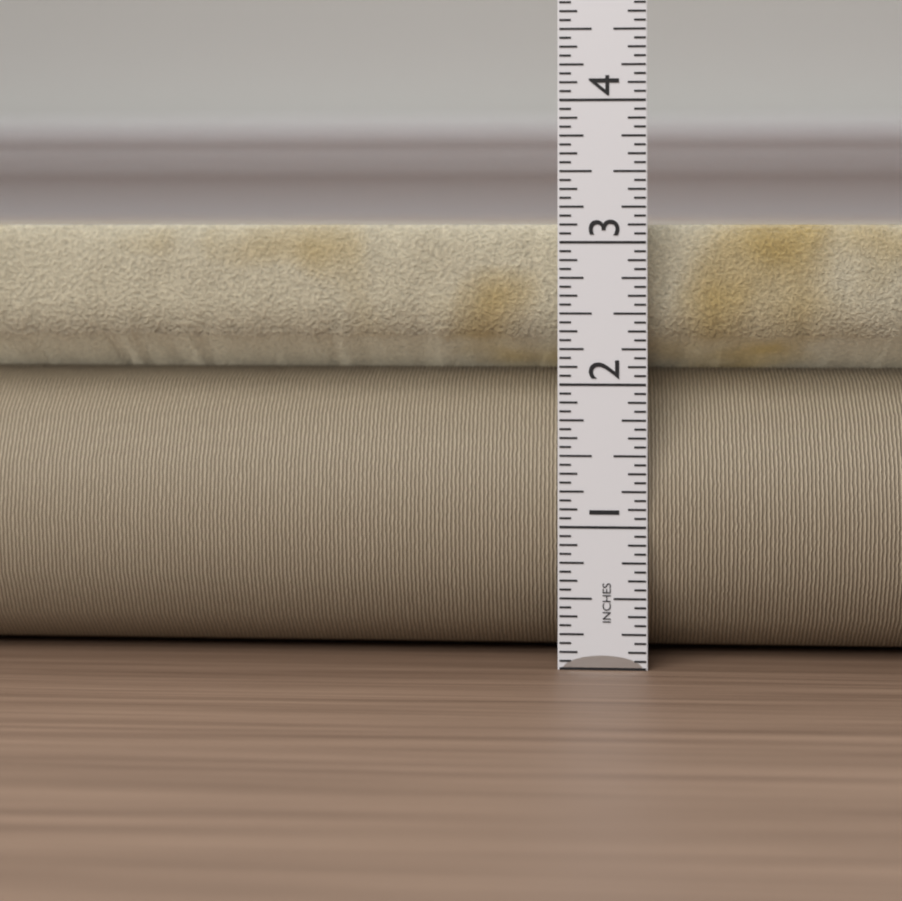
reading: 3.1250 in
